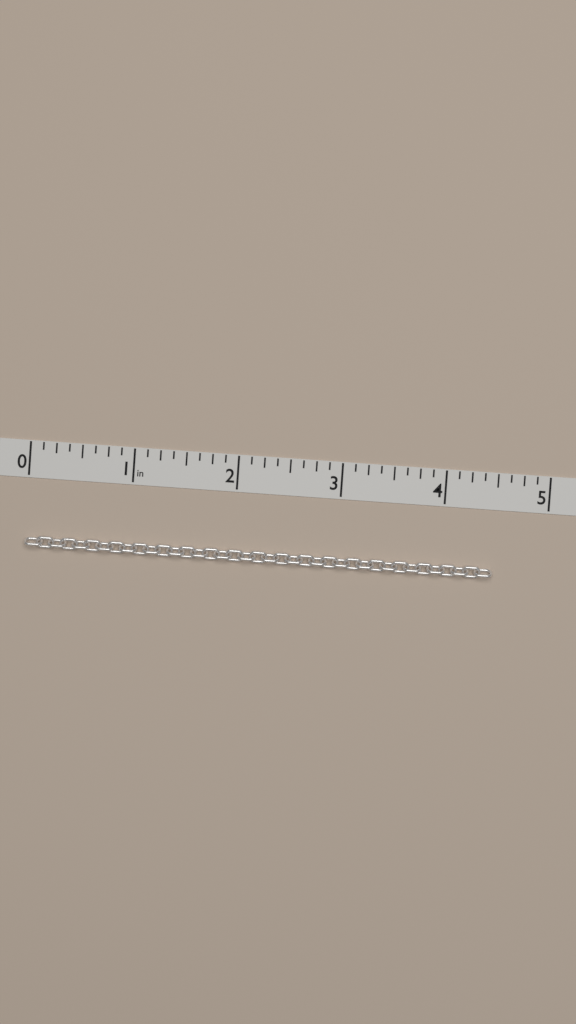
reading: 4.500 in
